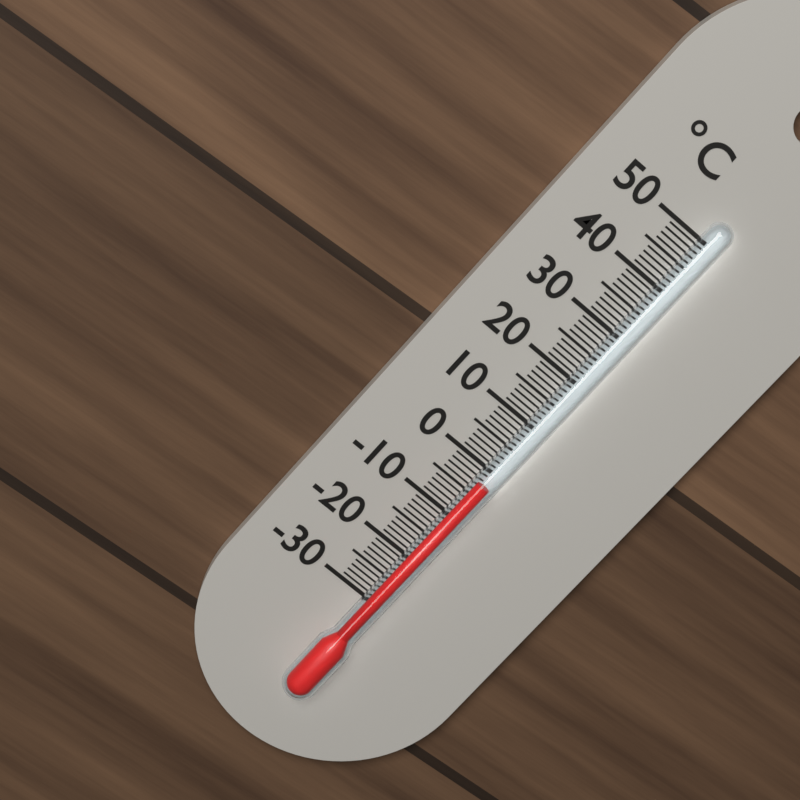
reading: -2 °C
